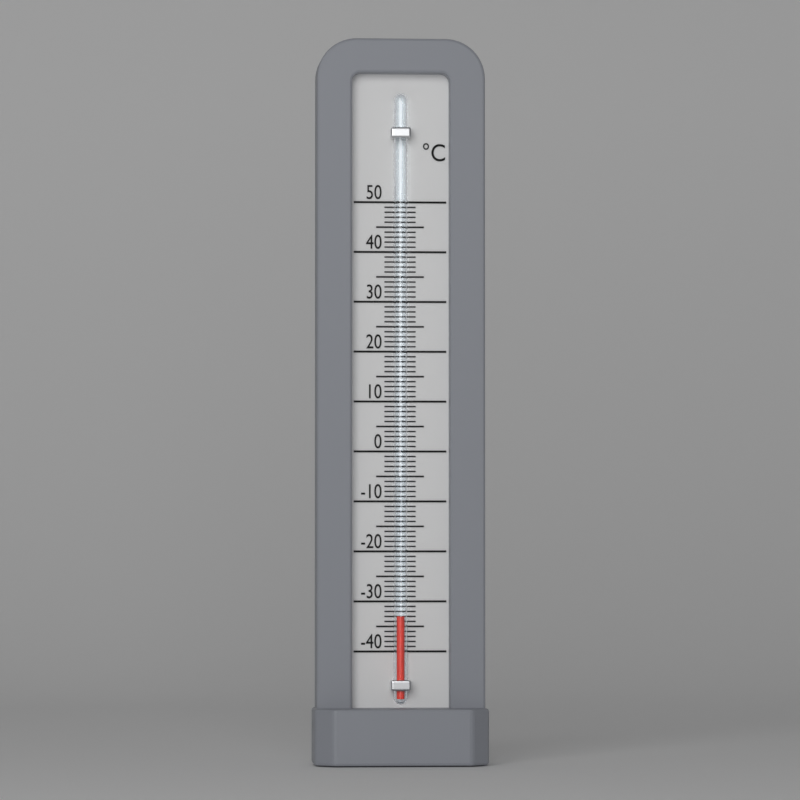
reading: -33 °C
